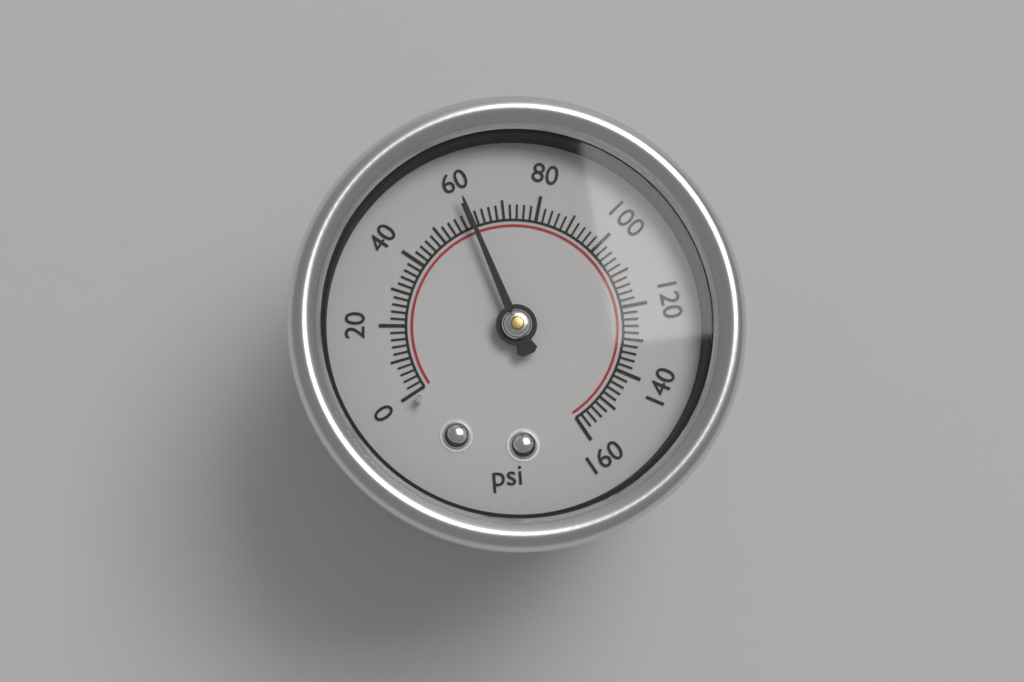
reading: 60 psi
